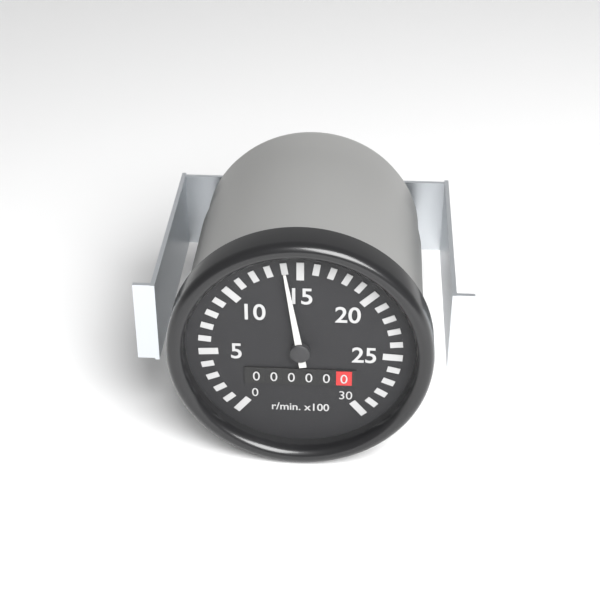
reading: 1400 r/min
